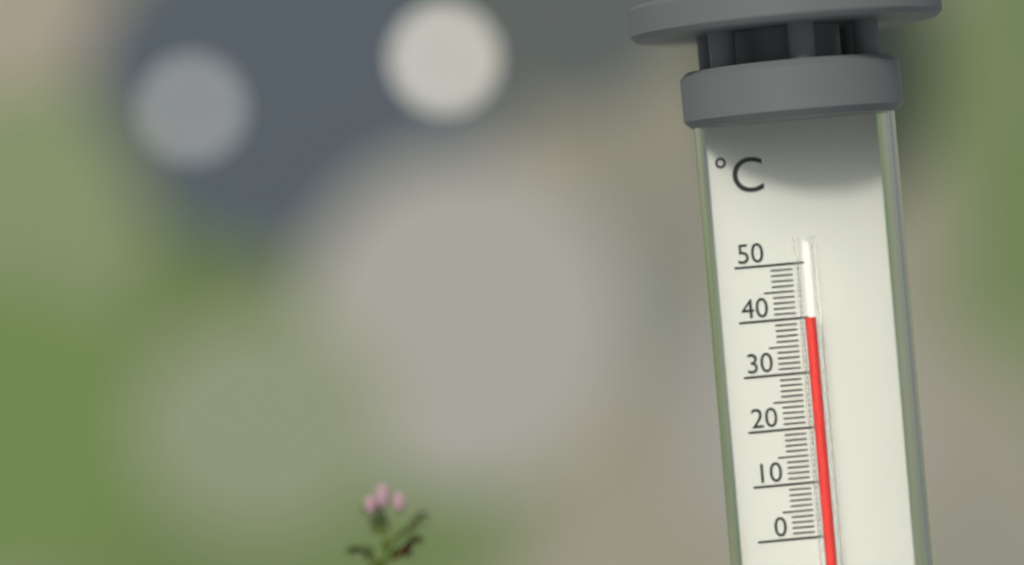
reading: 40 °C
